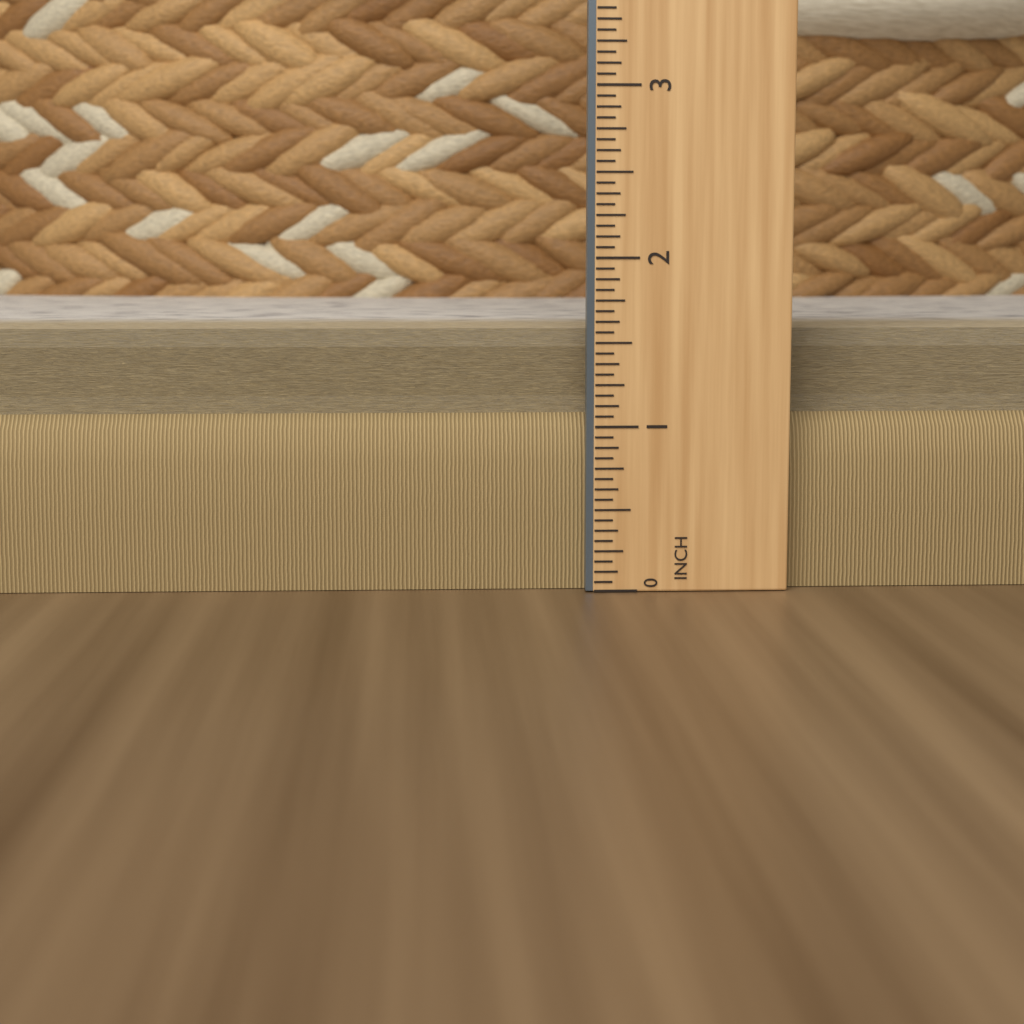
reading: 1.5625 in
